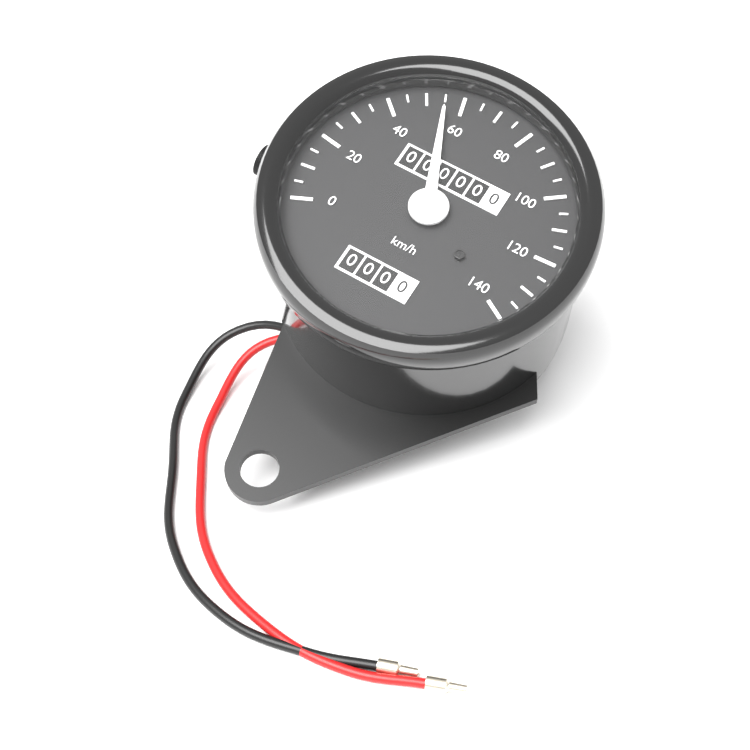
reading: 55 km/h
